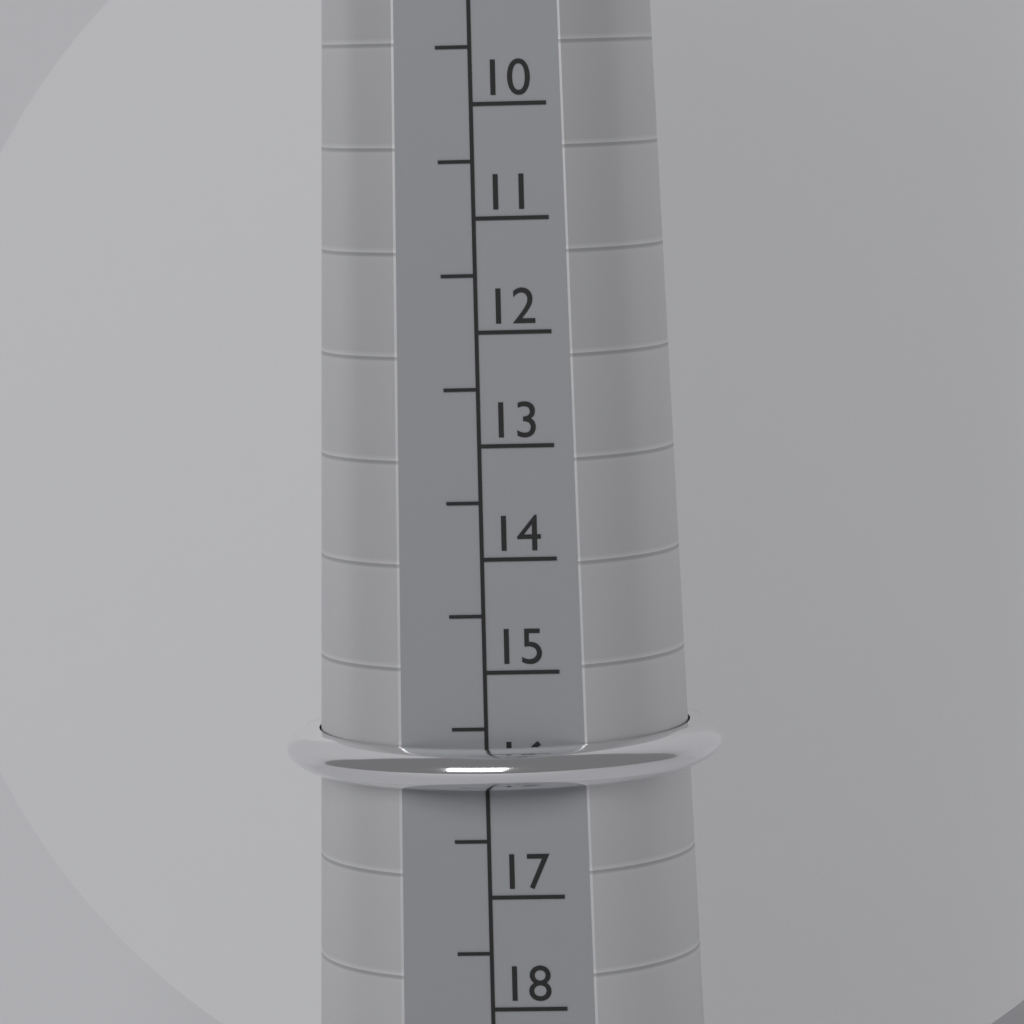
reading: 16.0 (no unit)
